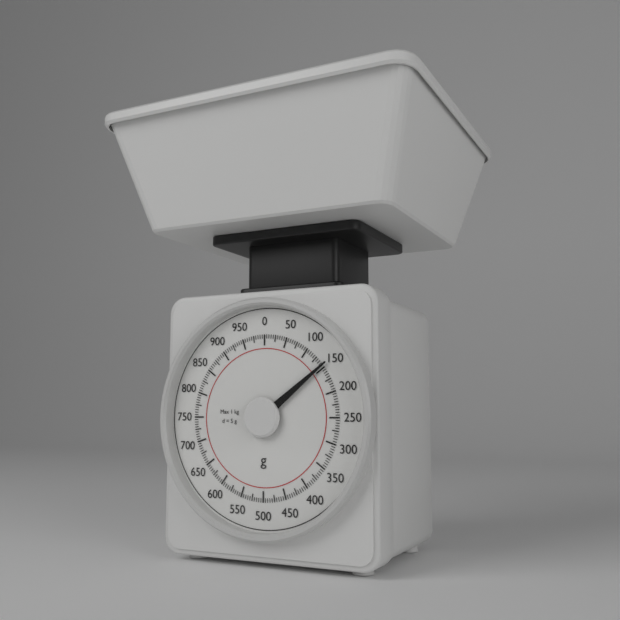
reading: 145 g
